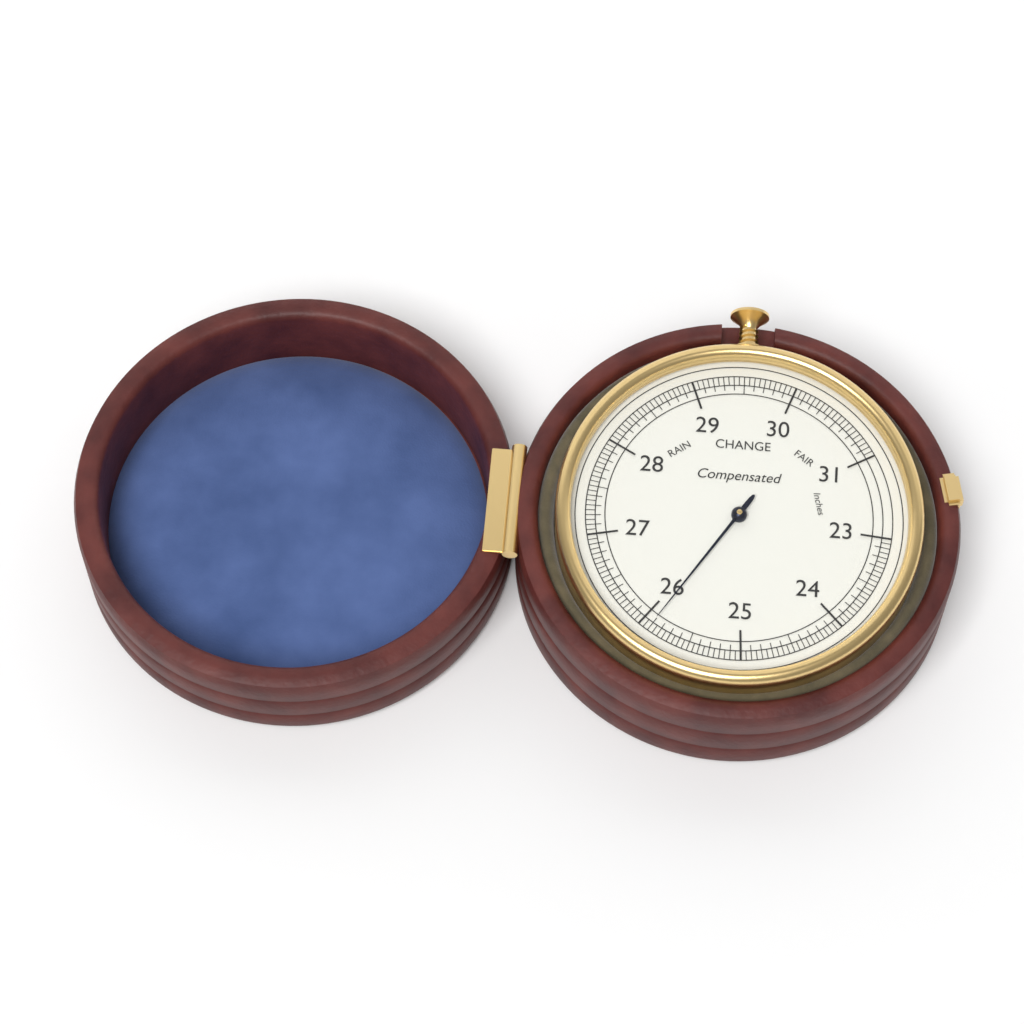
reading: 25.90 inches
